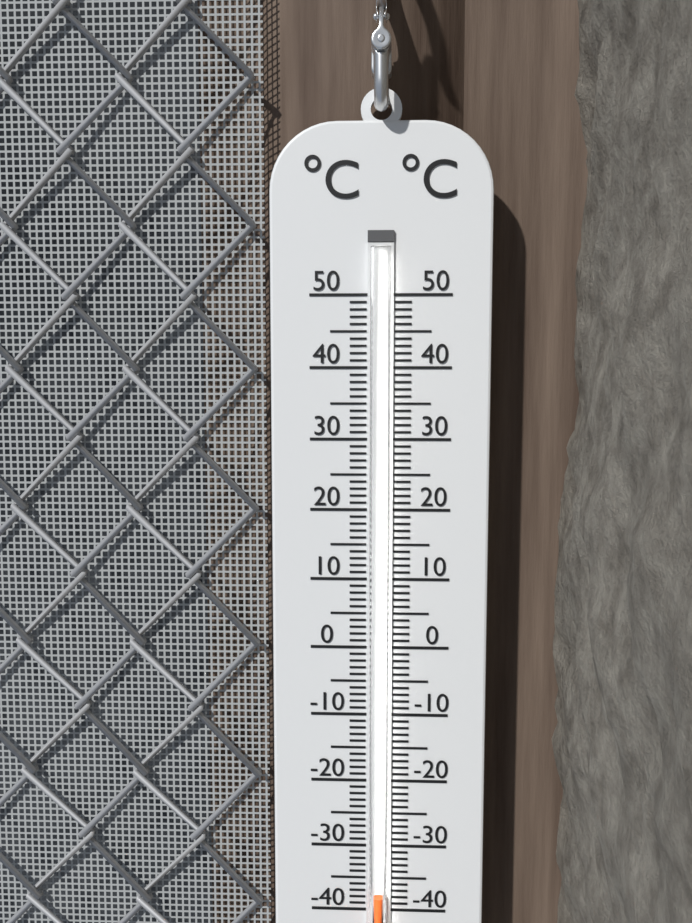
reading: -37 °C
